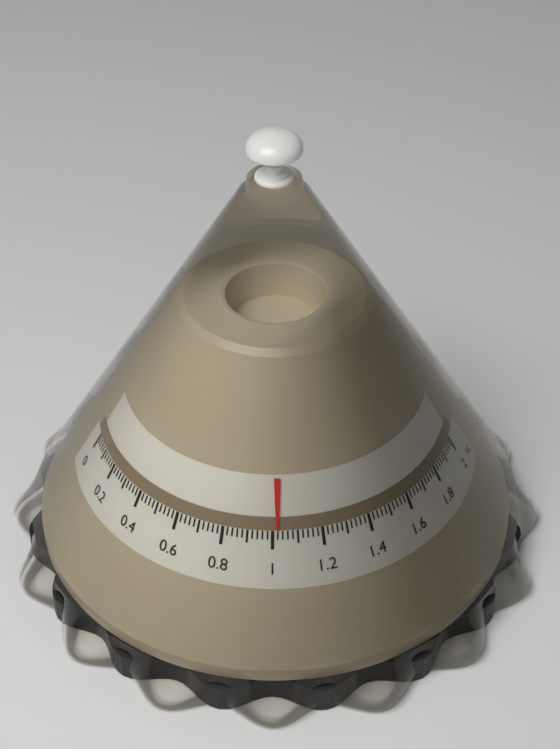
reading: 1.02 kg
